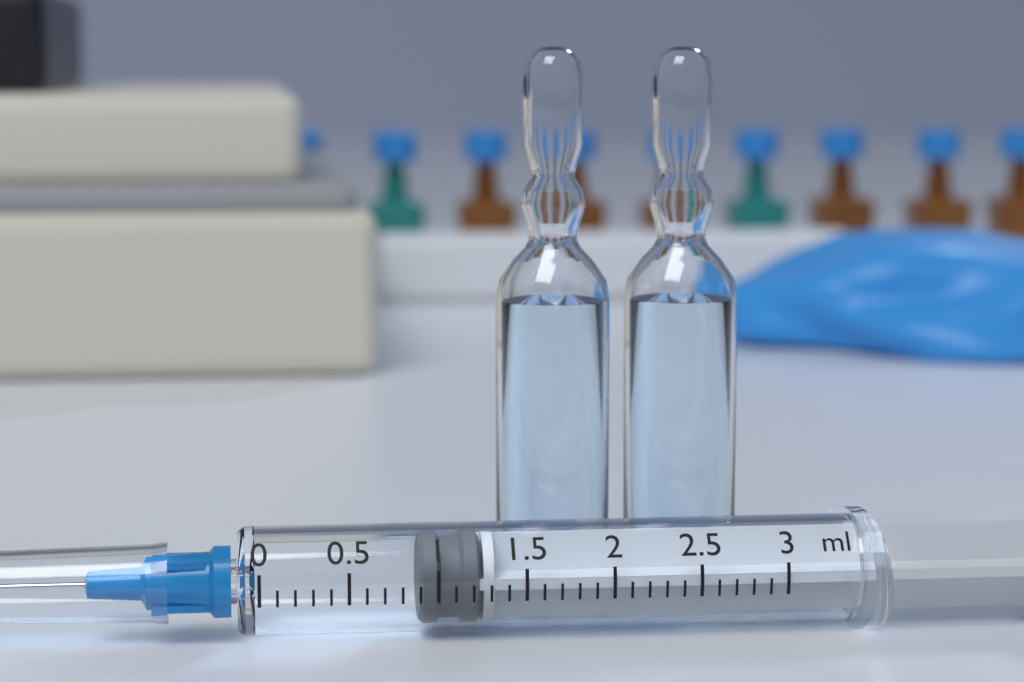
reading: 0.9 ml
